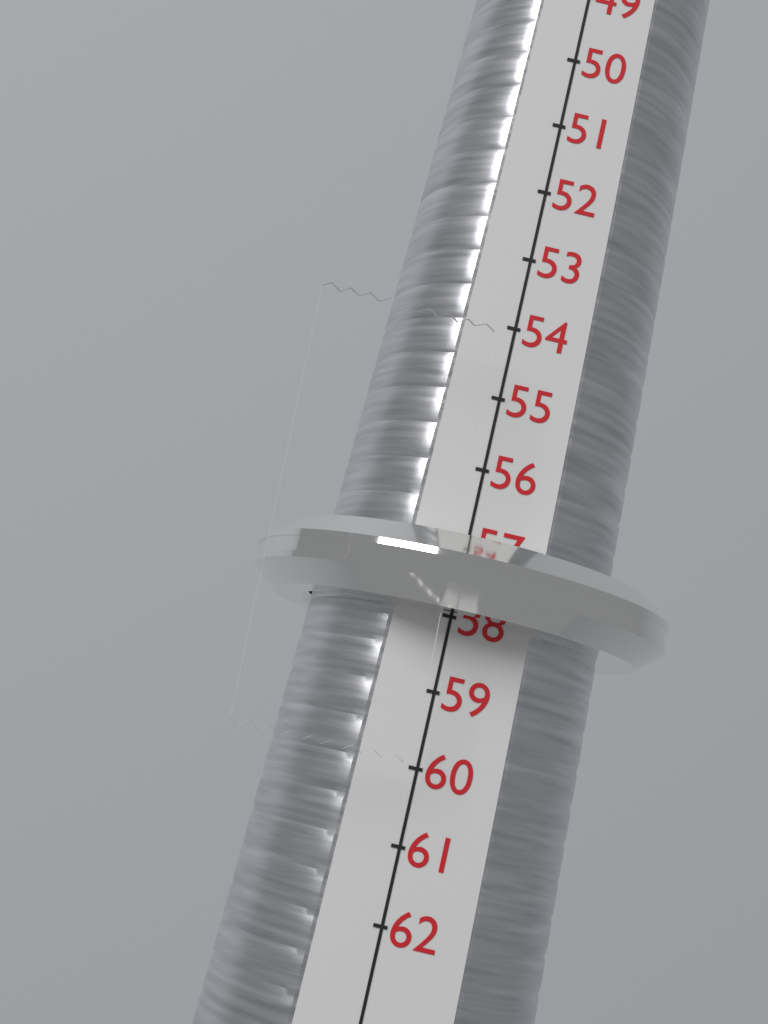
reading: 58 (no unit)
